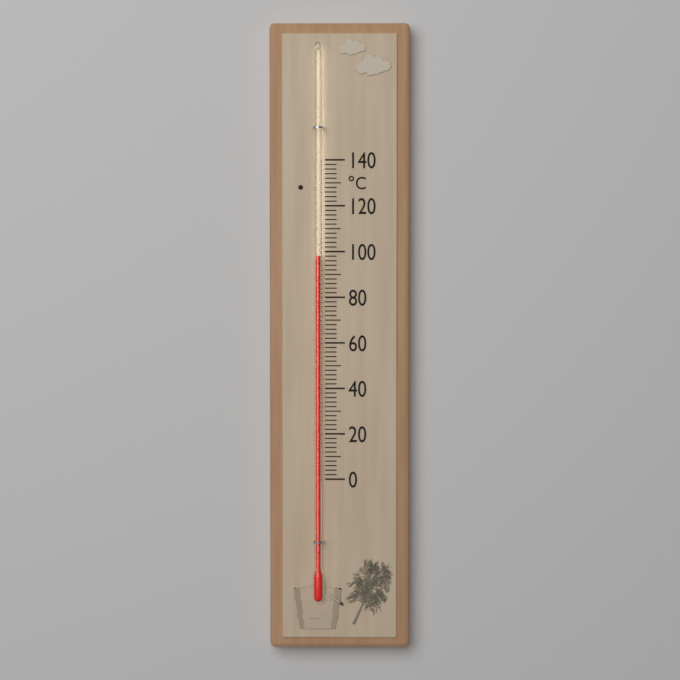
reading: 98 °C
